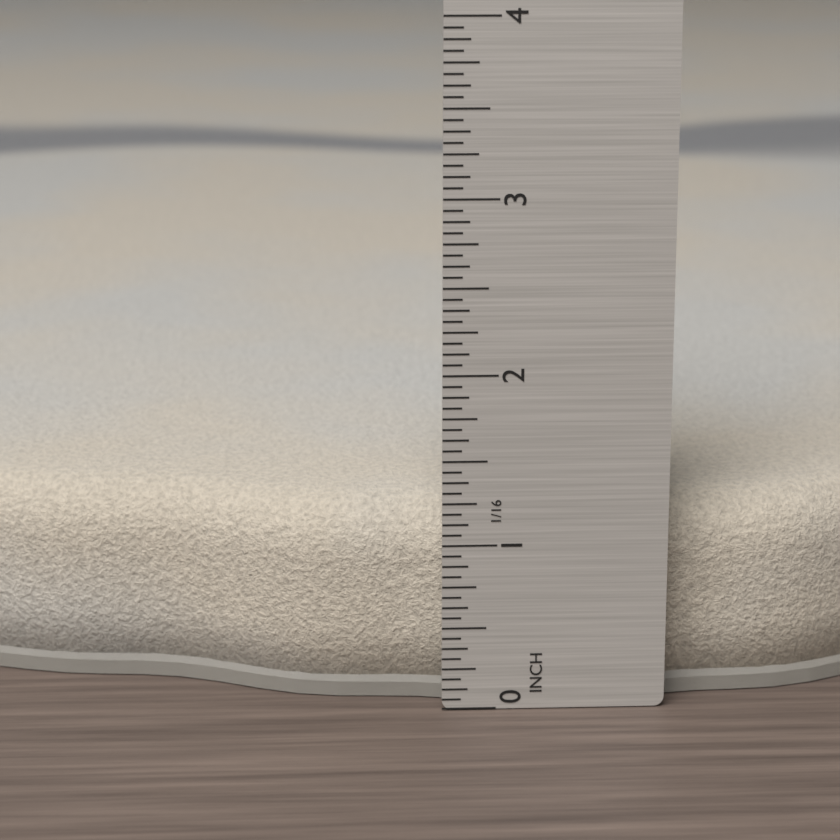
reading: 1.1875 in
